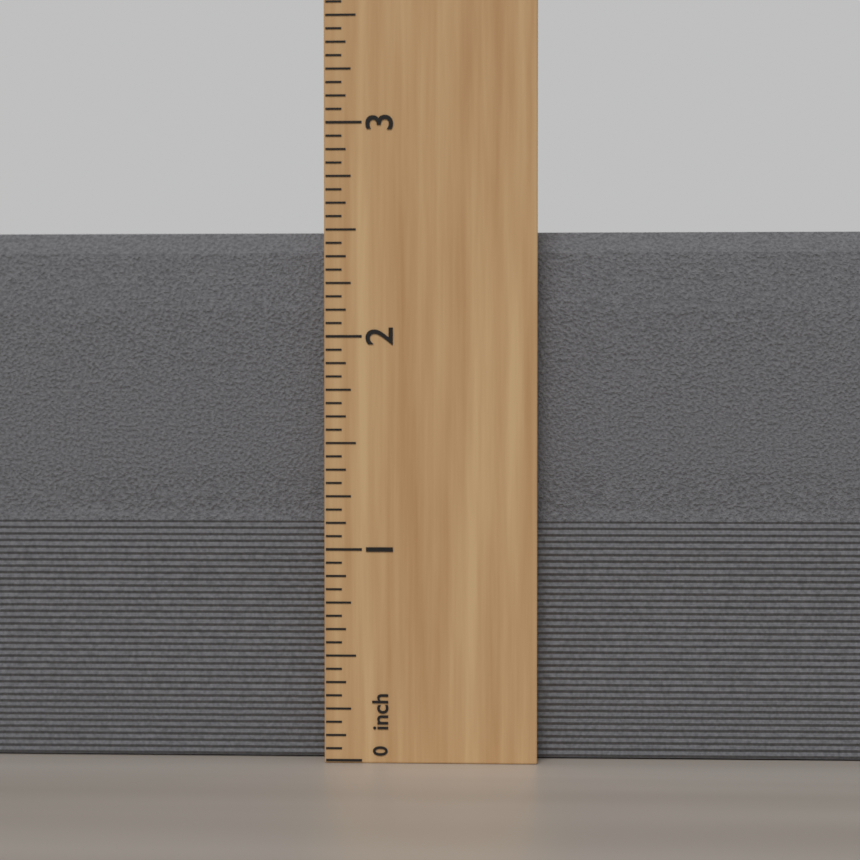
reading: 2.5000 inch
